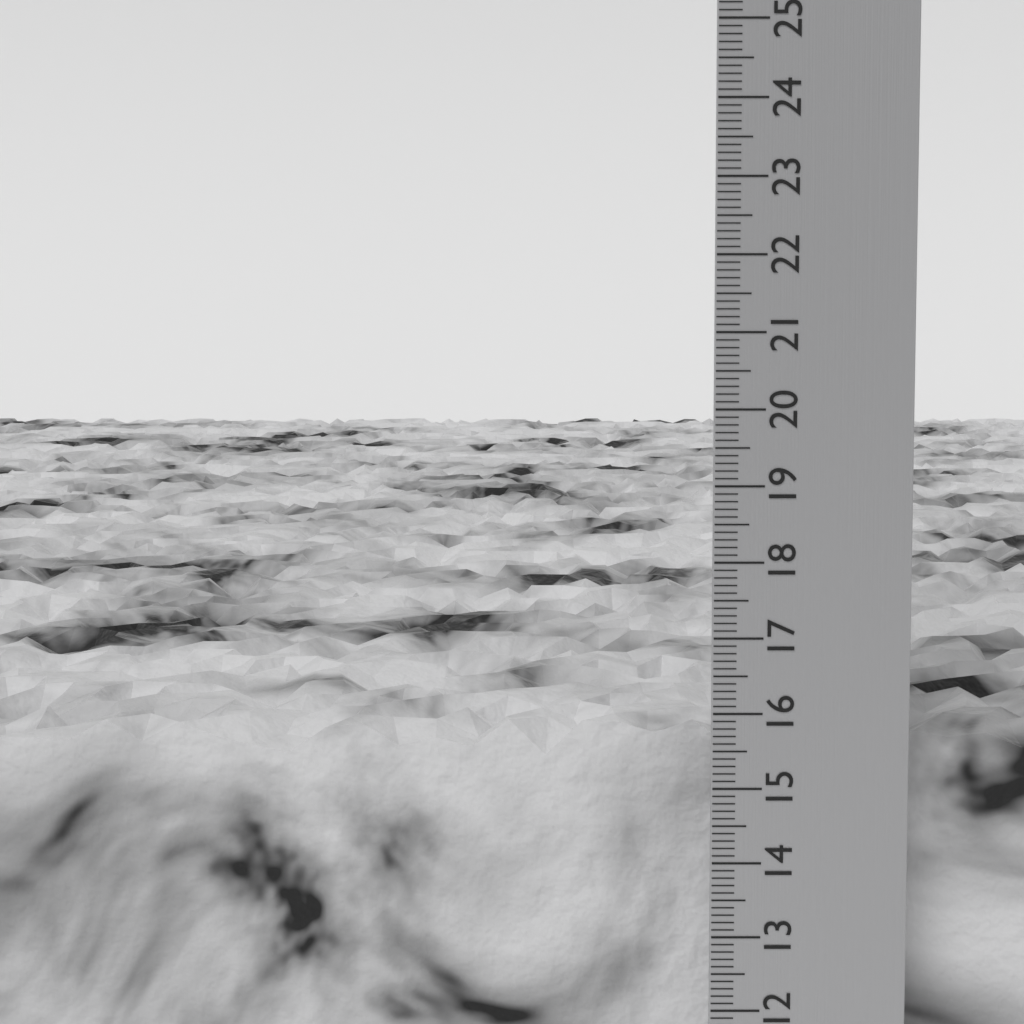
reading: 15.7 cm
